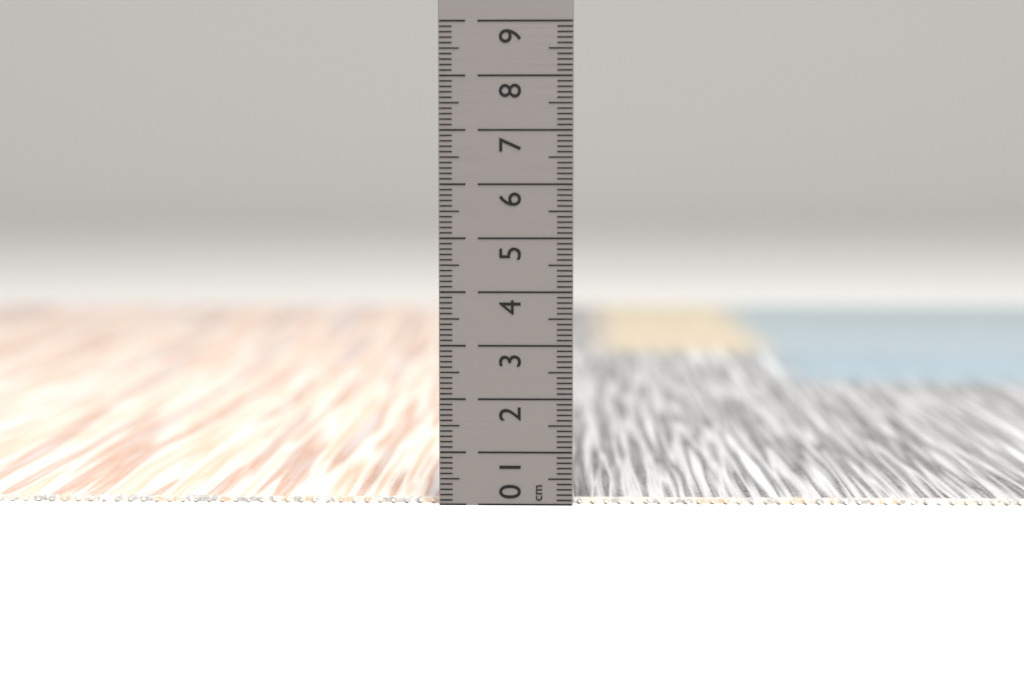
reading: 0.1 cm
